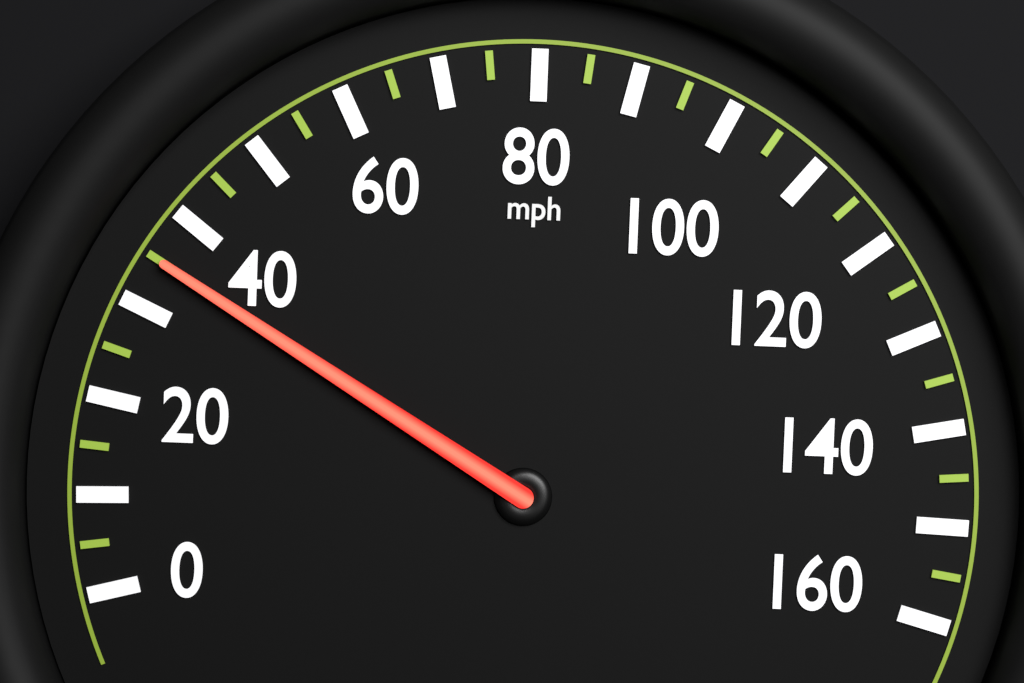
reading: 35 mph
